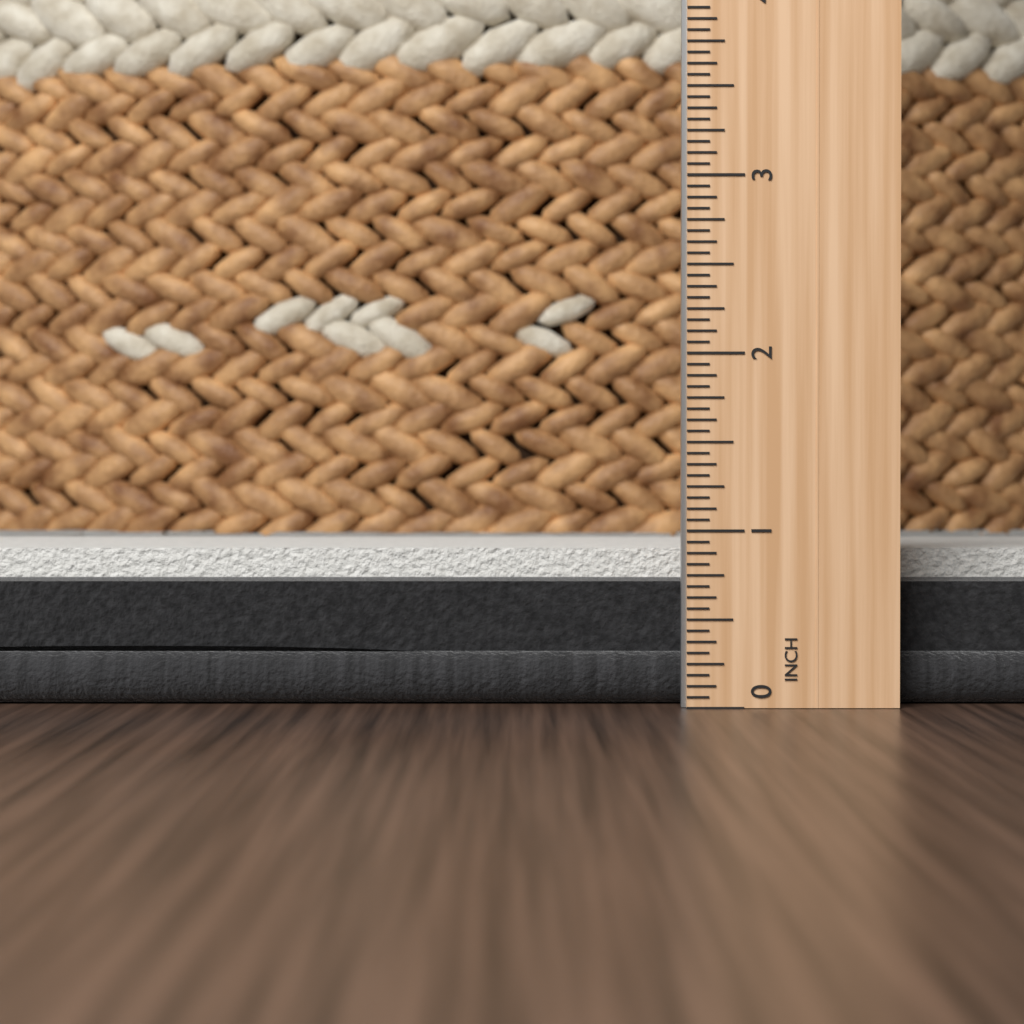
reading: 0.8750 in
